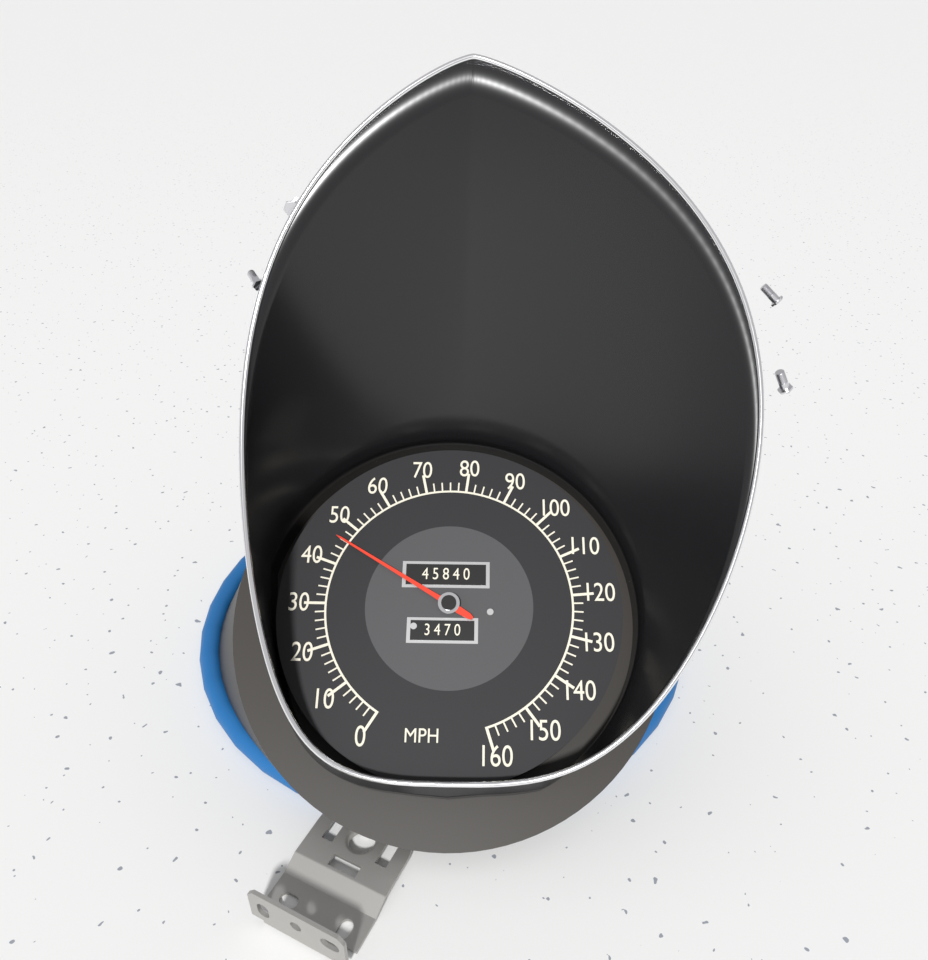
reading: 46 MPH
